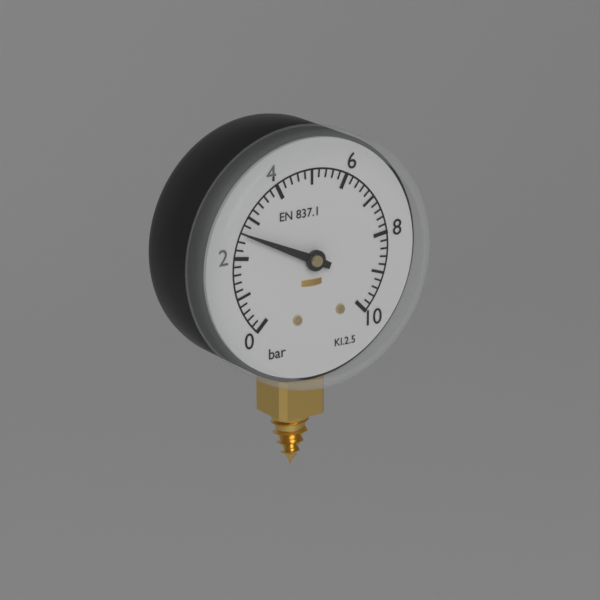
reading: 2.6 bar
